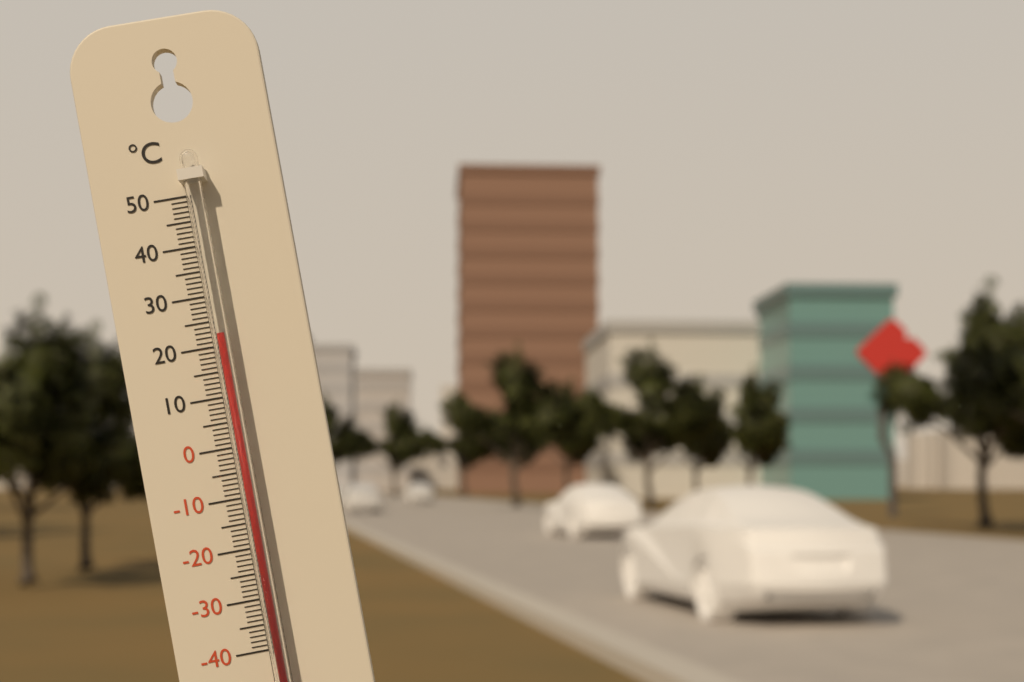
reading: 22 °C
